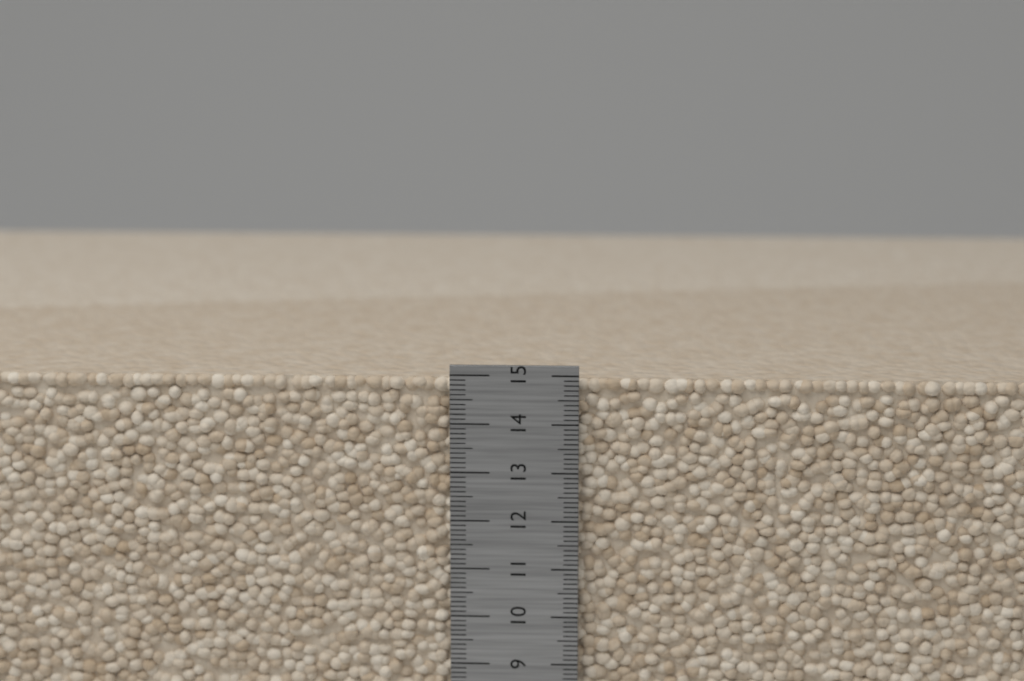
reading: 14.9 cm
